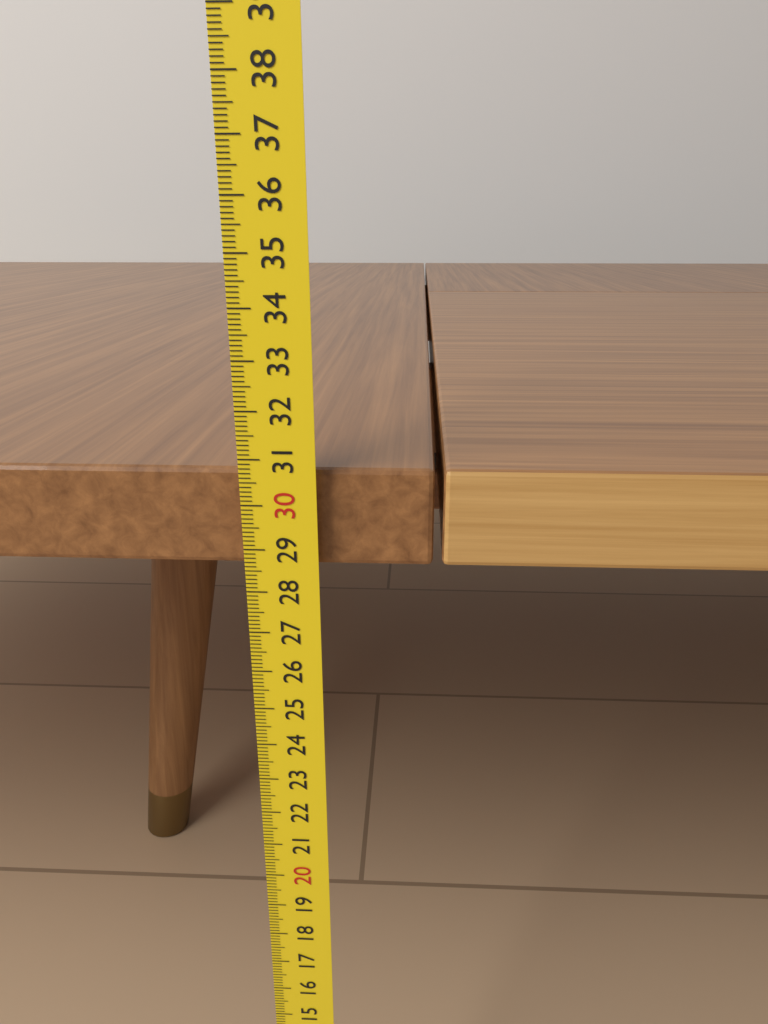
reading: 30.7 cm
